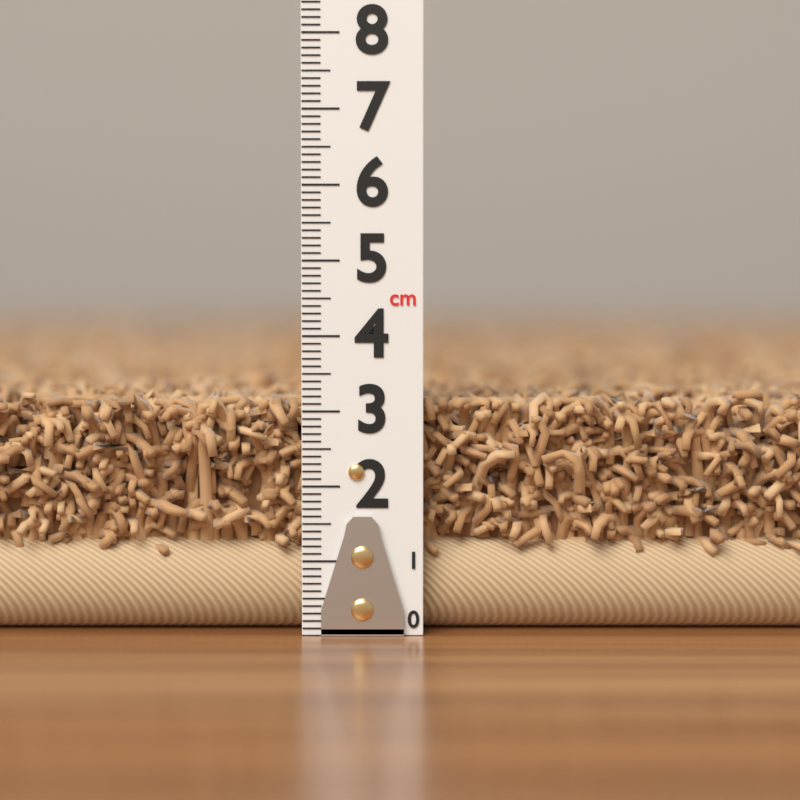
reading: 3.4 cm
